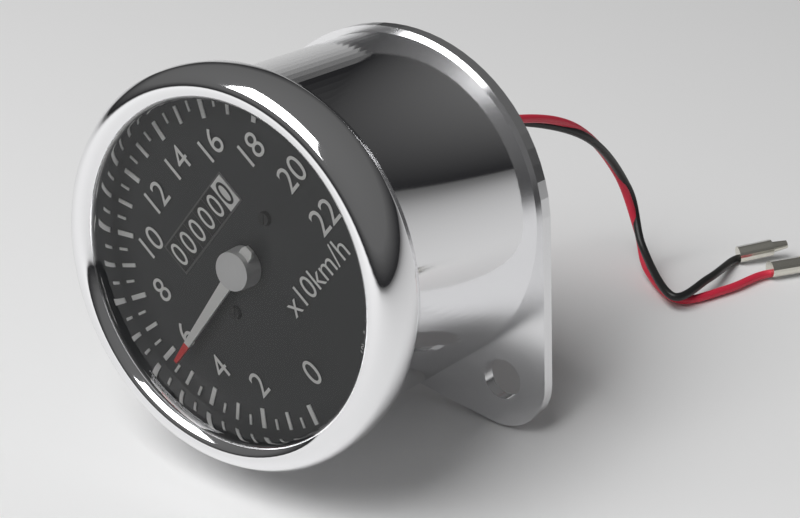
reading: 55 km/h
